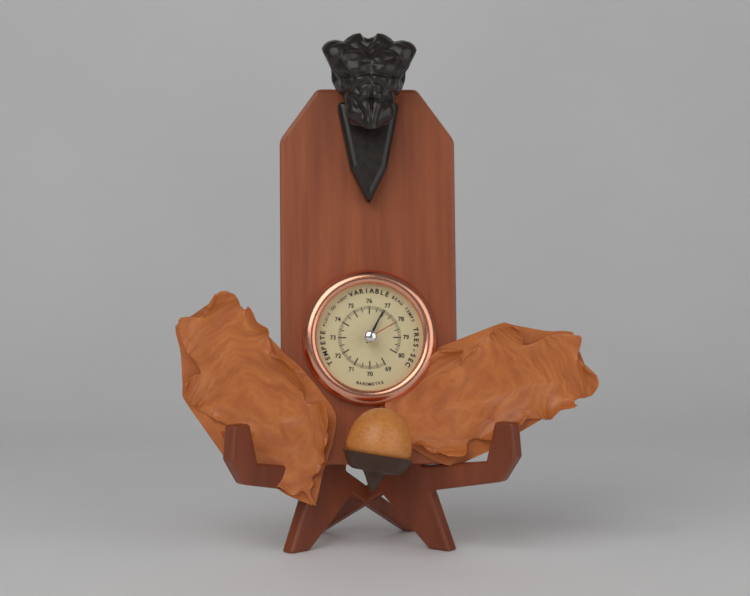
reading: 76.9 (no unit)
